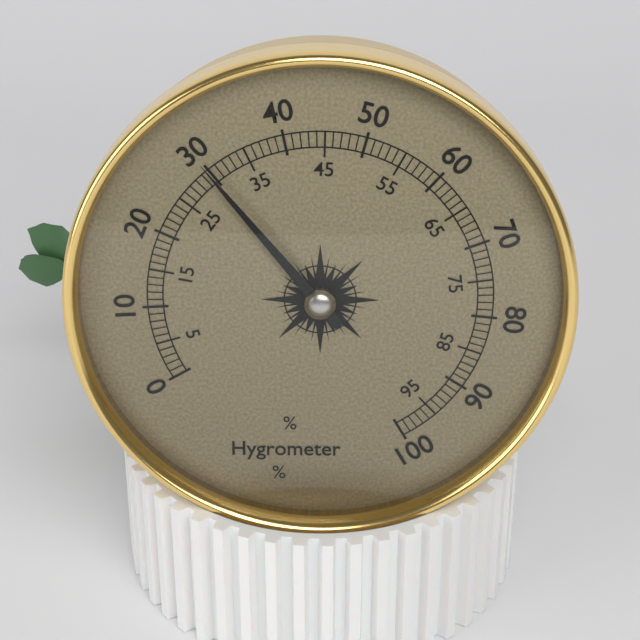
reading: 30 %
